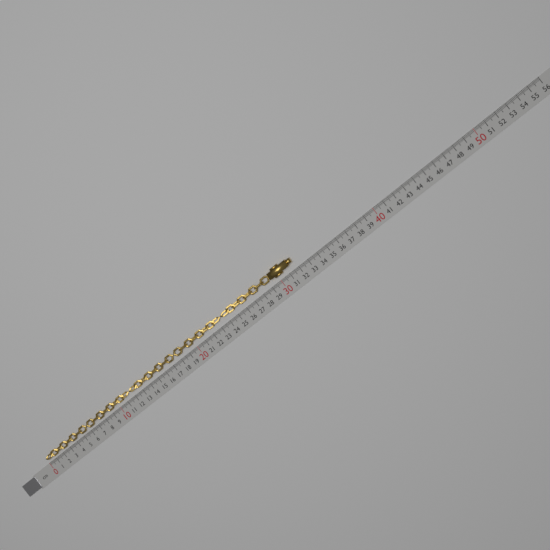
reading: 31.8 cm
